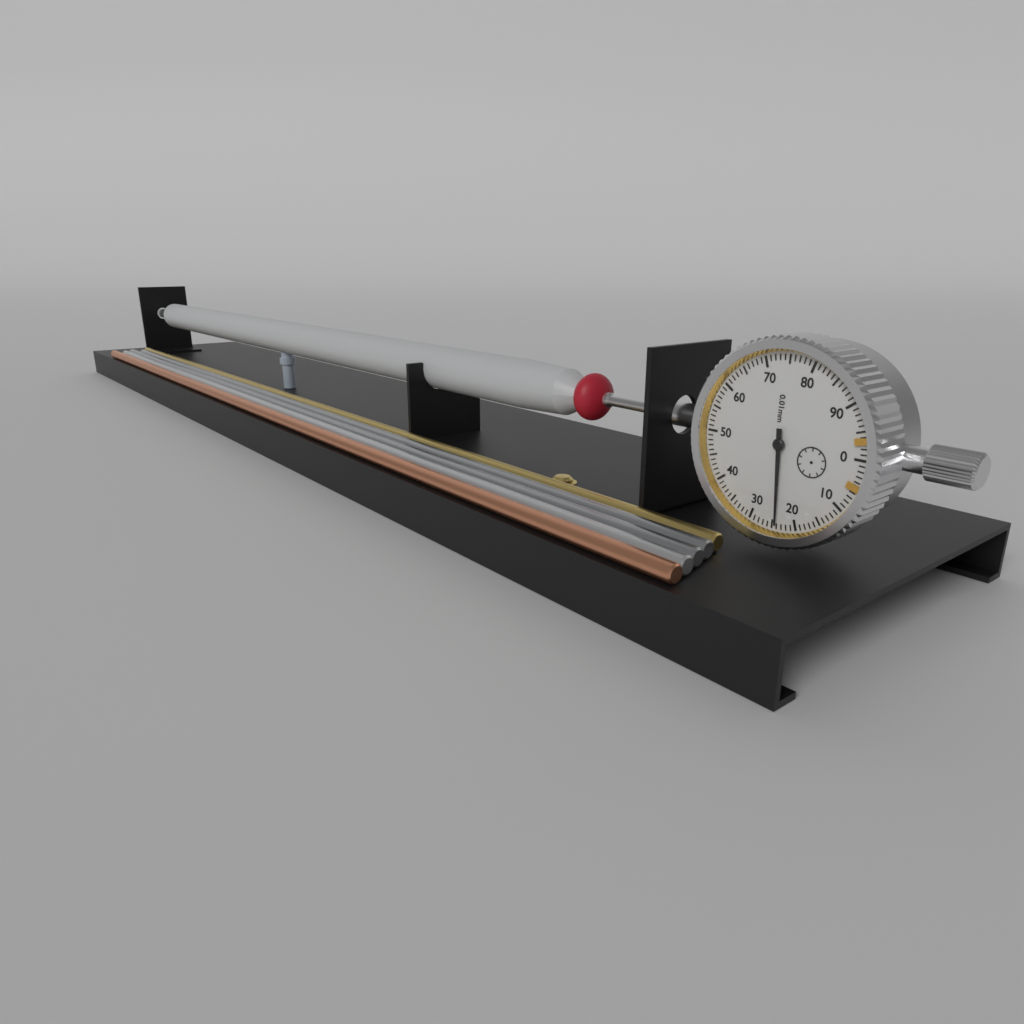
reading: 0.24 mm
